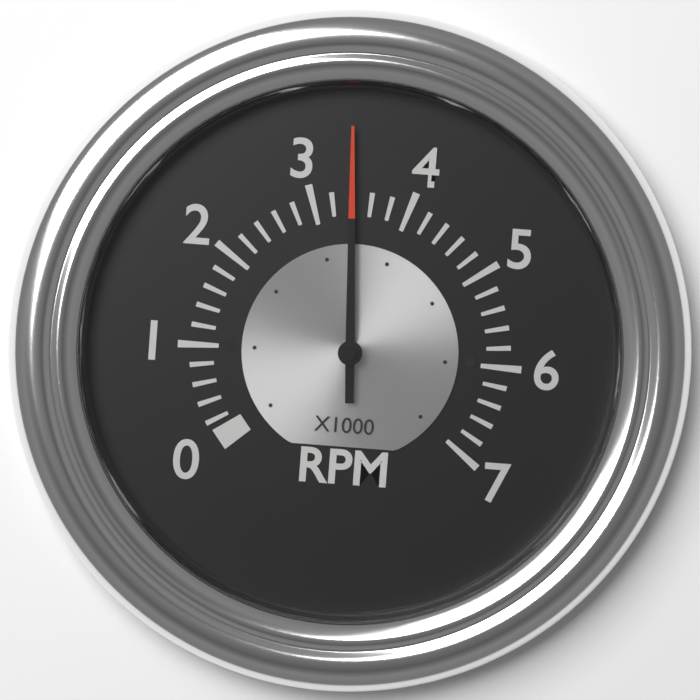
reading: 3.4 x1000 RPM
